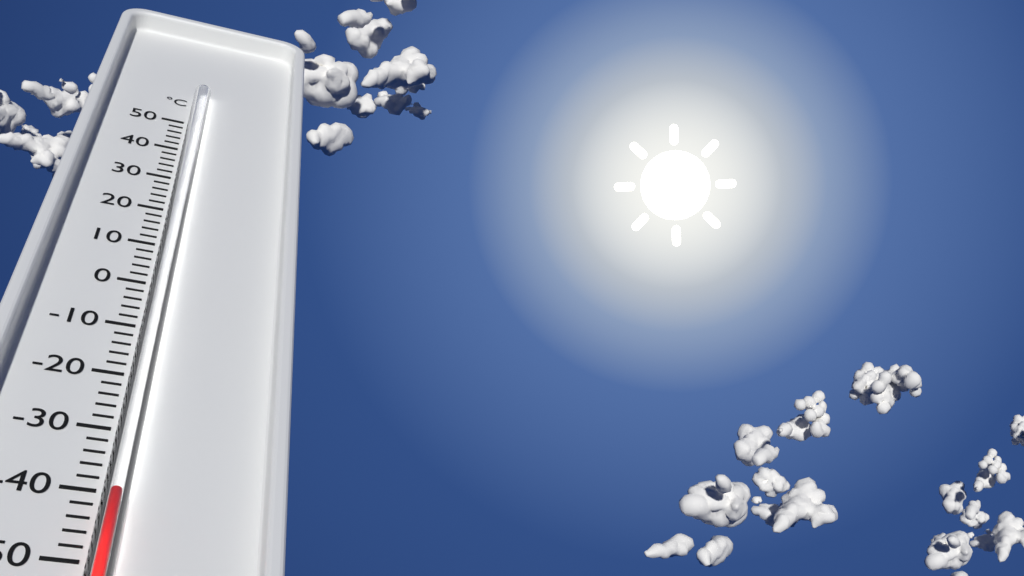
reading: -42 °C
